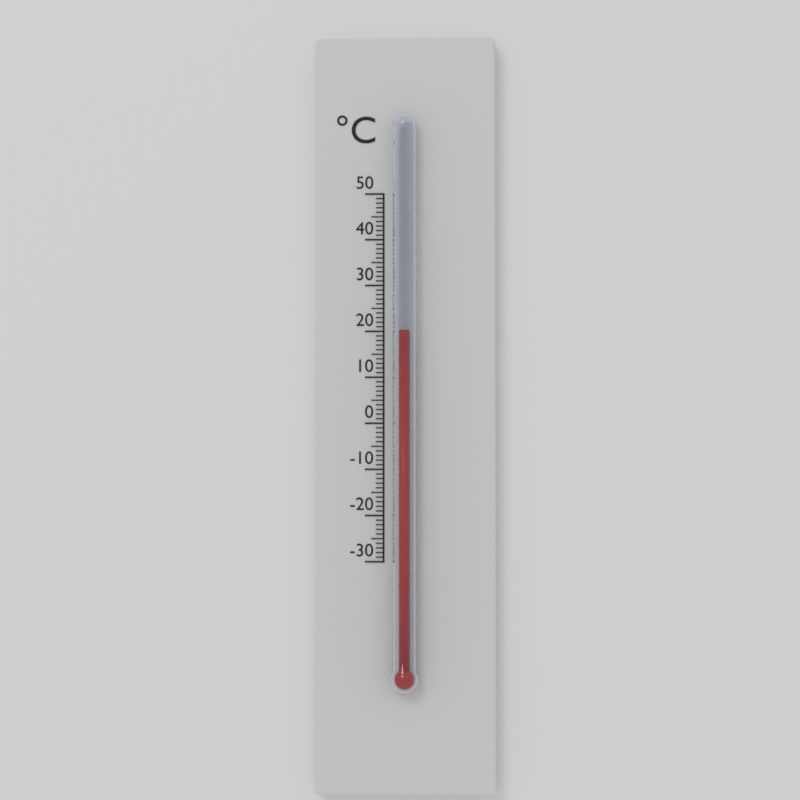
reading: 20 °C
